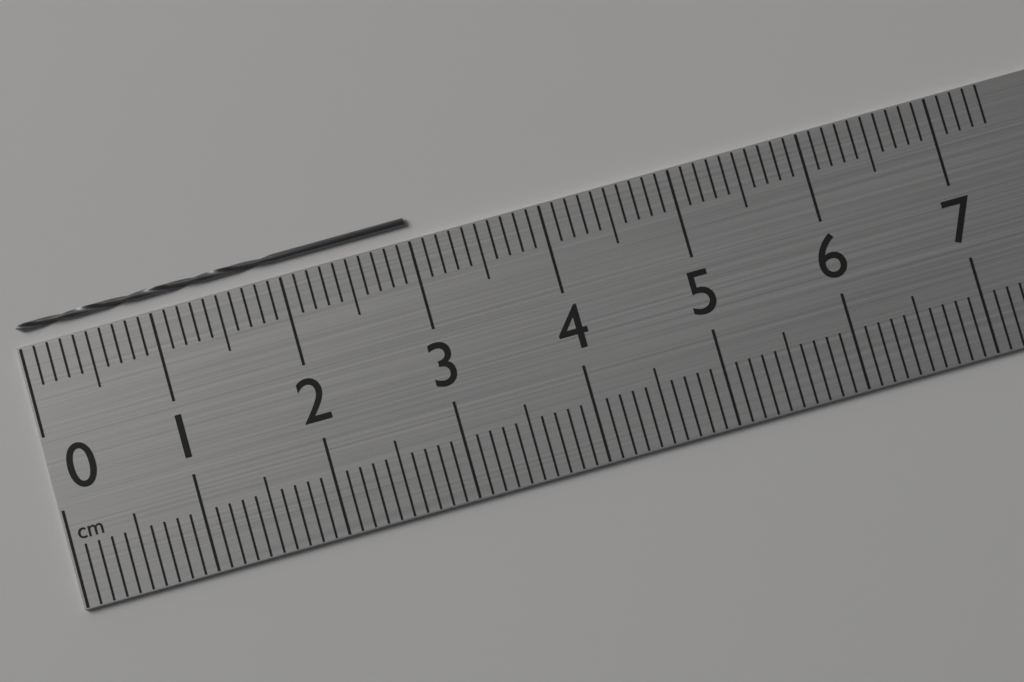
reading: 3.0 cm
